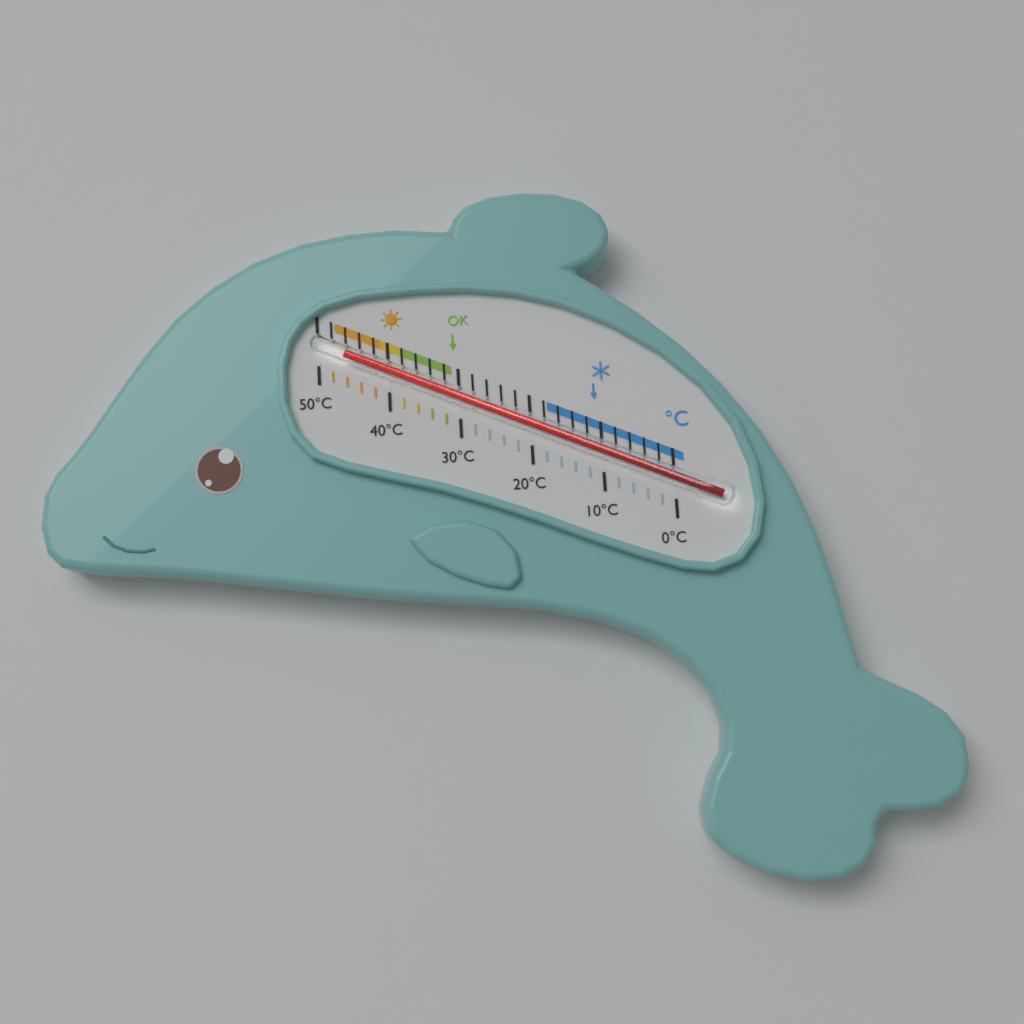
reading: 46 °C
